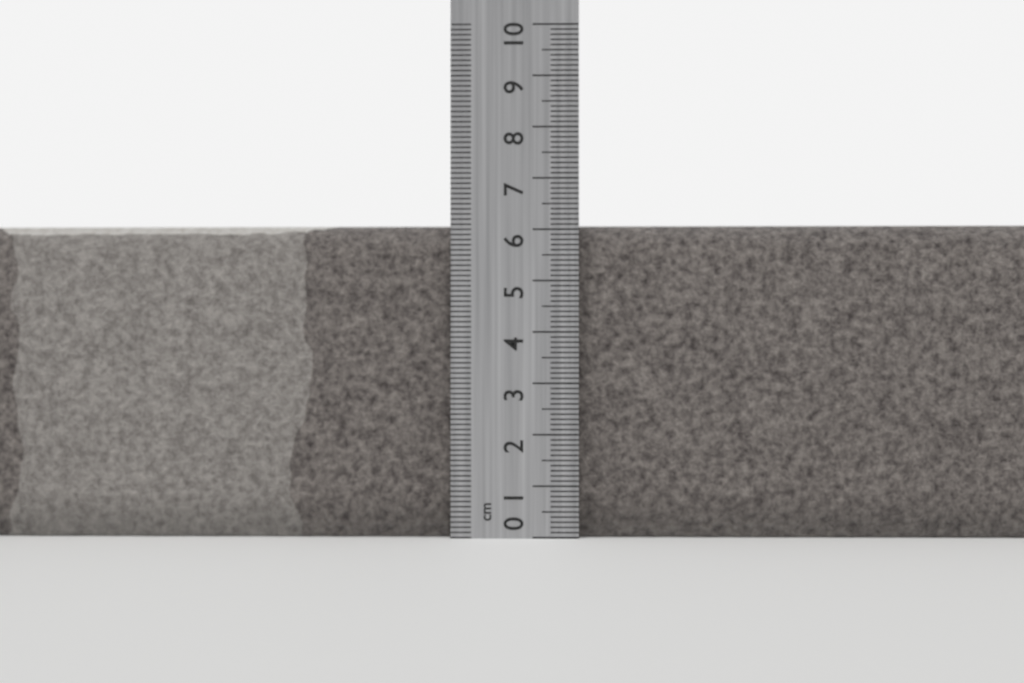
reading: 6.1 cm
